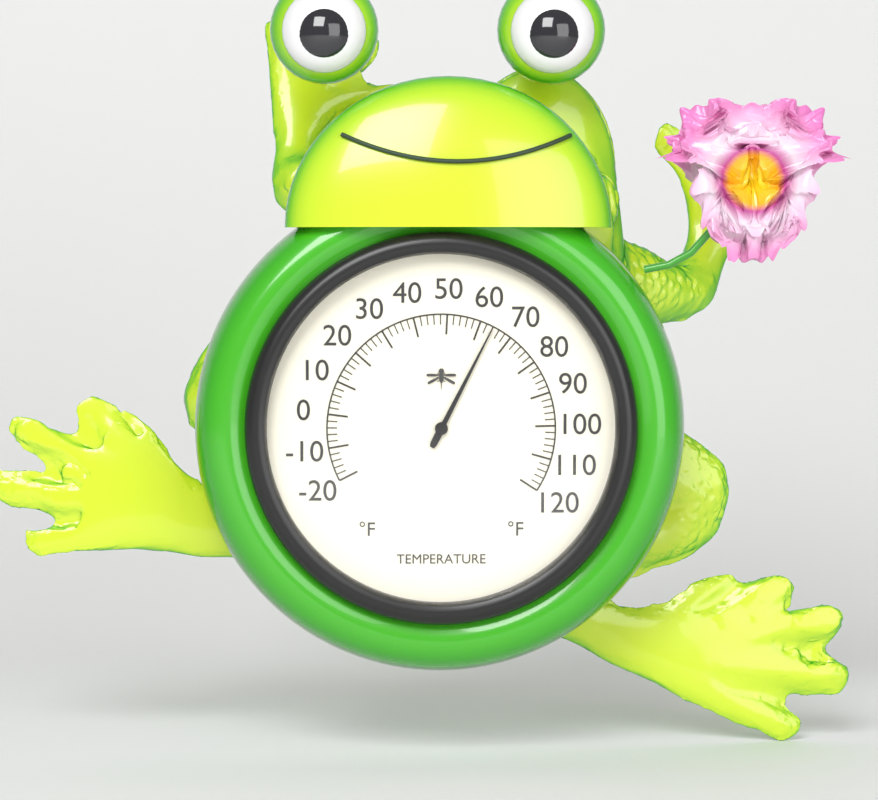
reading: 64 °F
